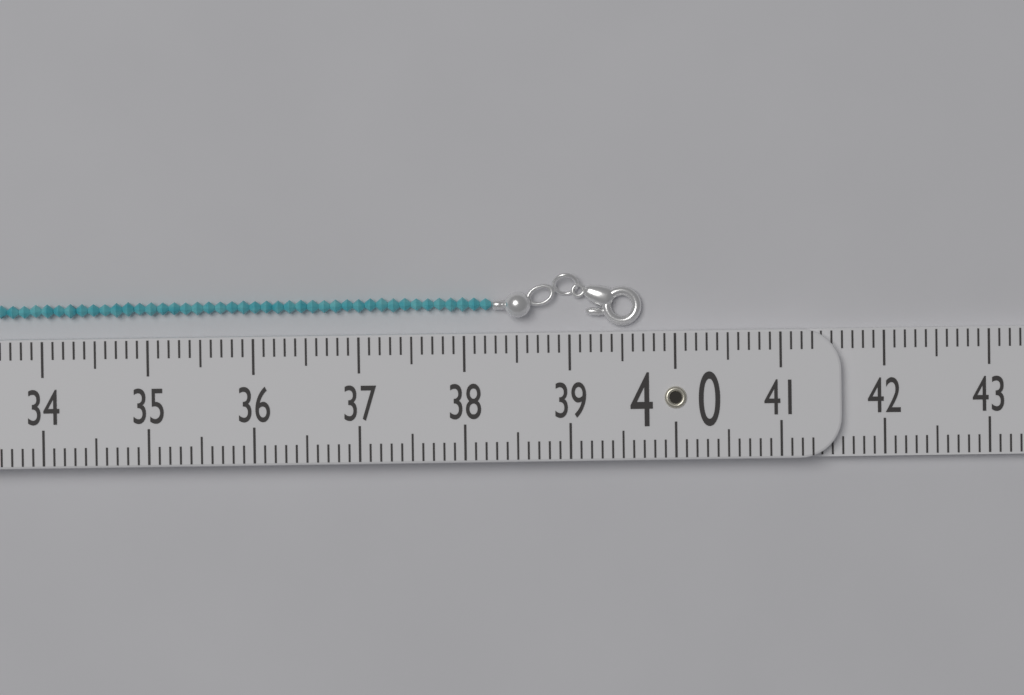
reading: 39.7 (no unit)
